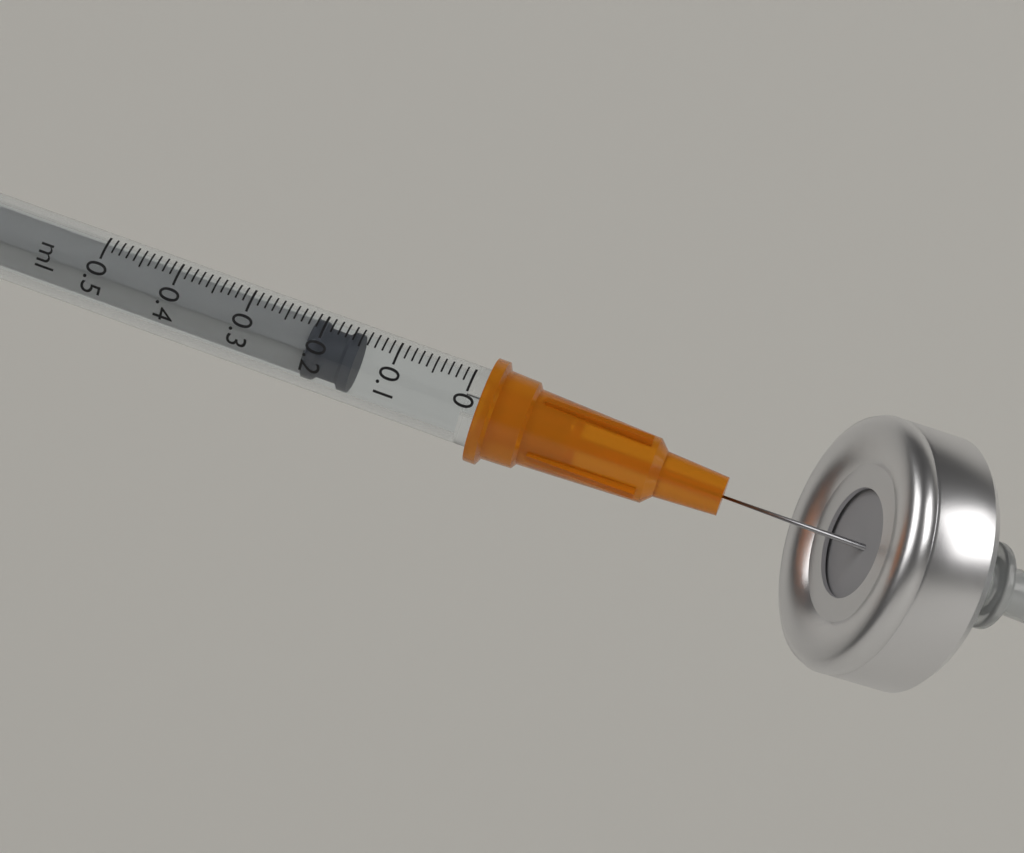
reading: 0.15 ml
